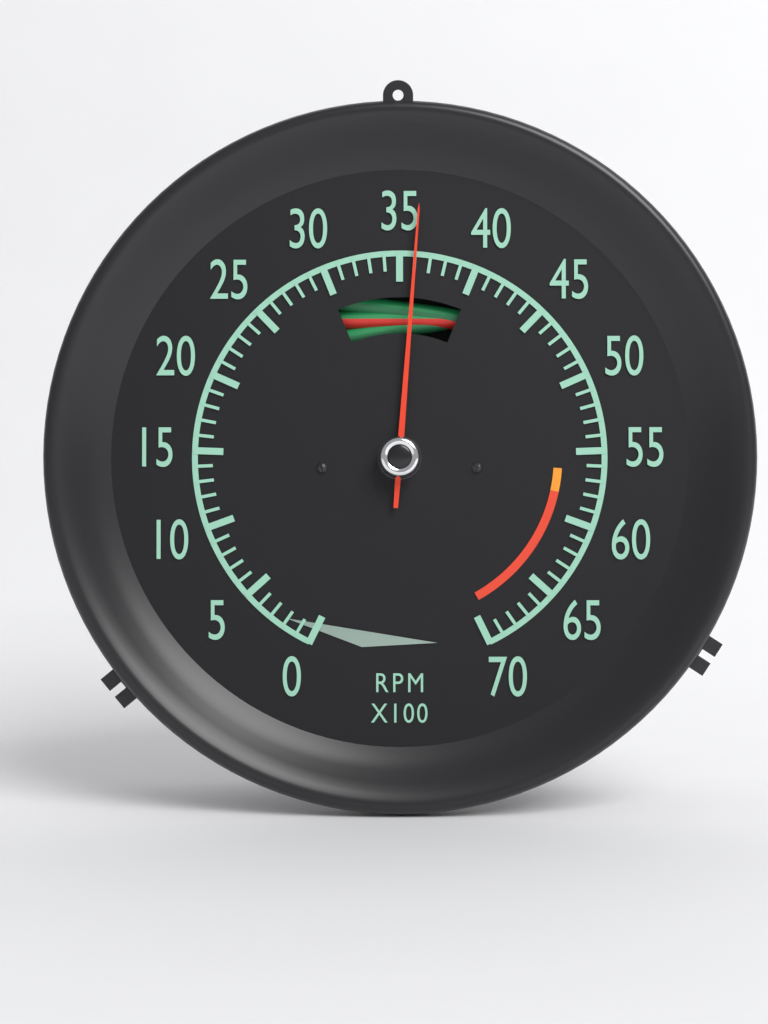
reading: 36 RPM x100
